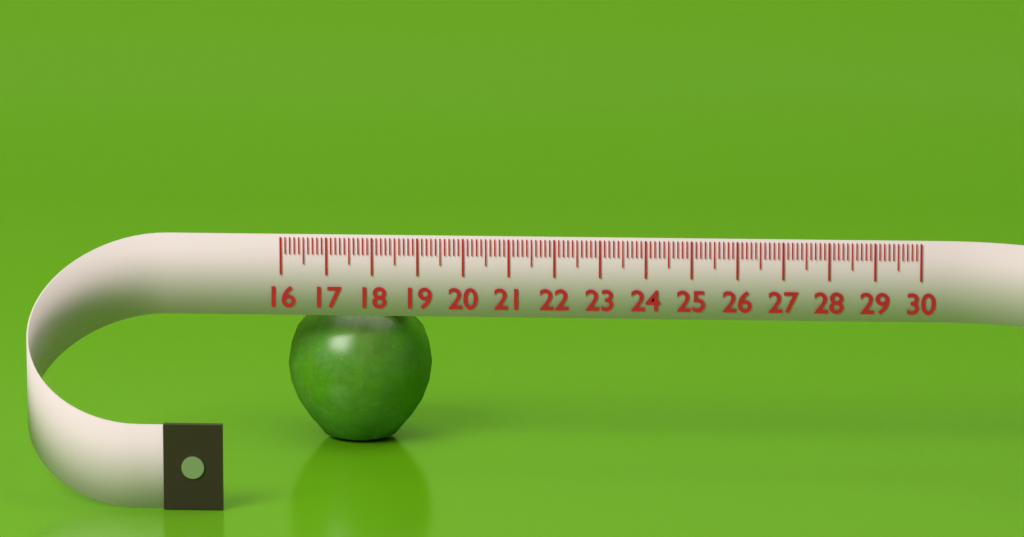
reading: 19.2 (no unit)
